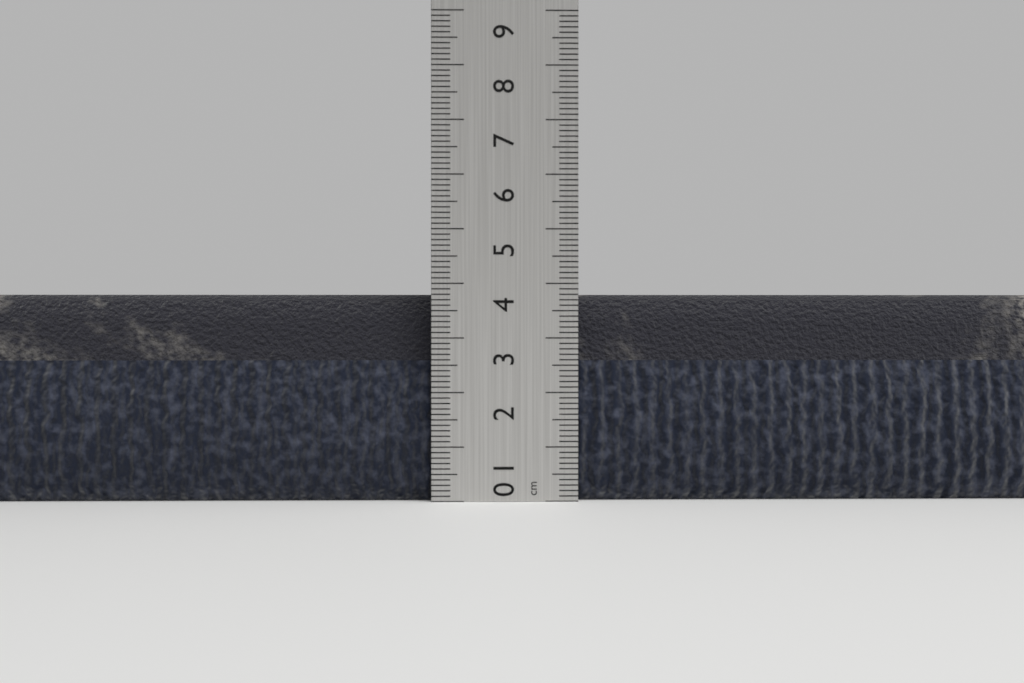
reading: 3.8 cm
